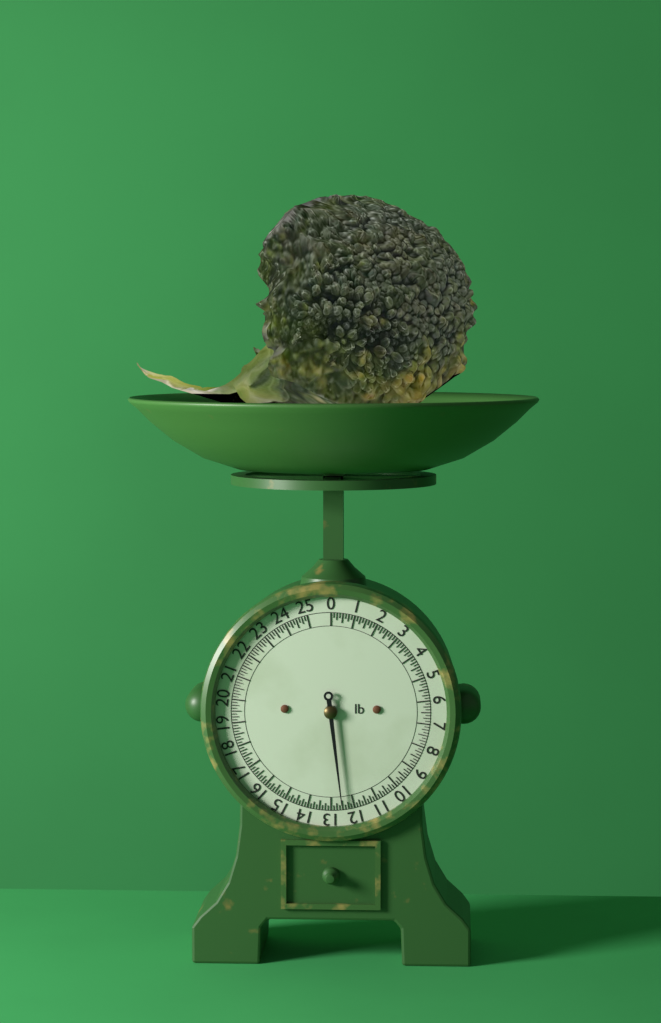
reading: 12.500 lb
